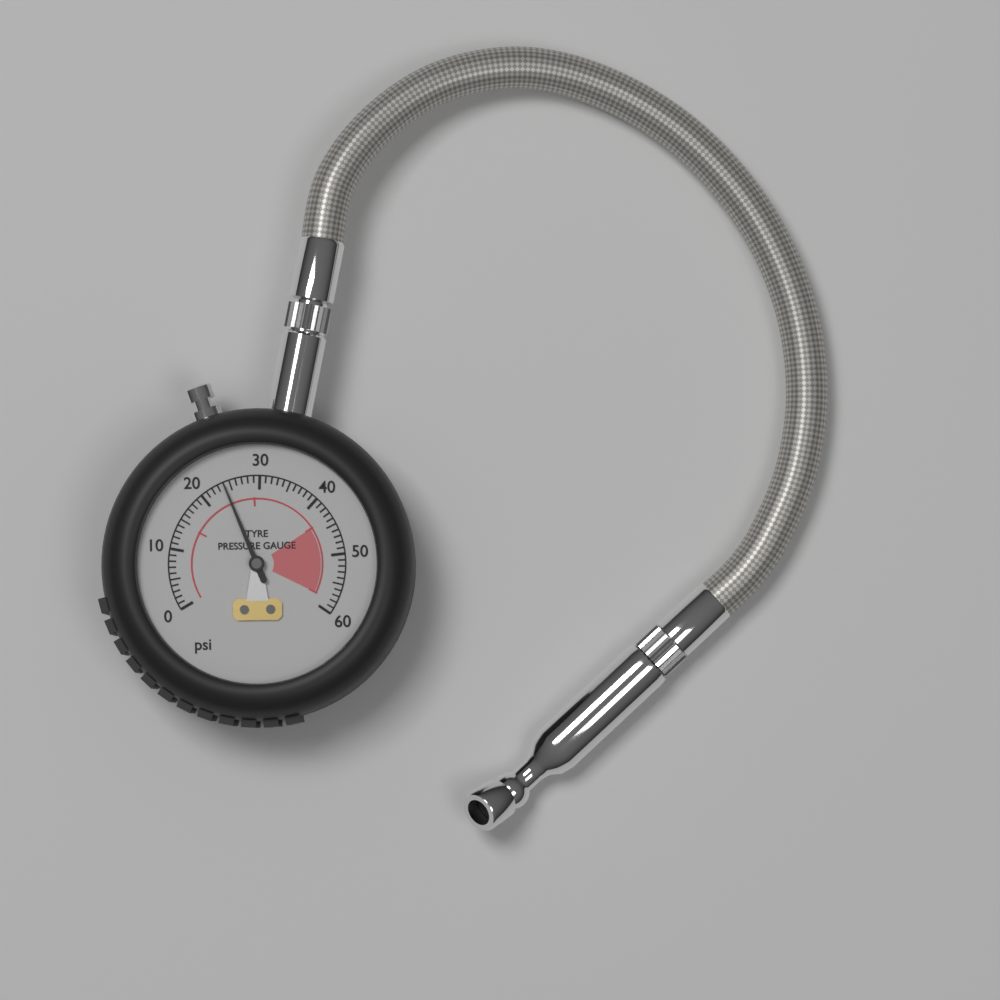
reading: 24 psi
